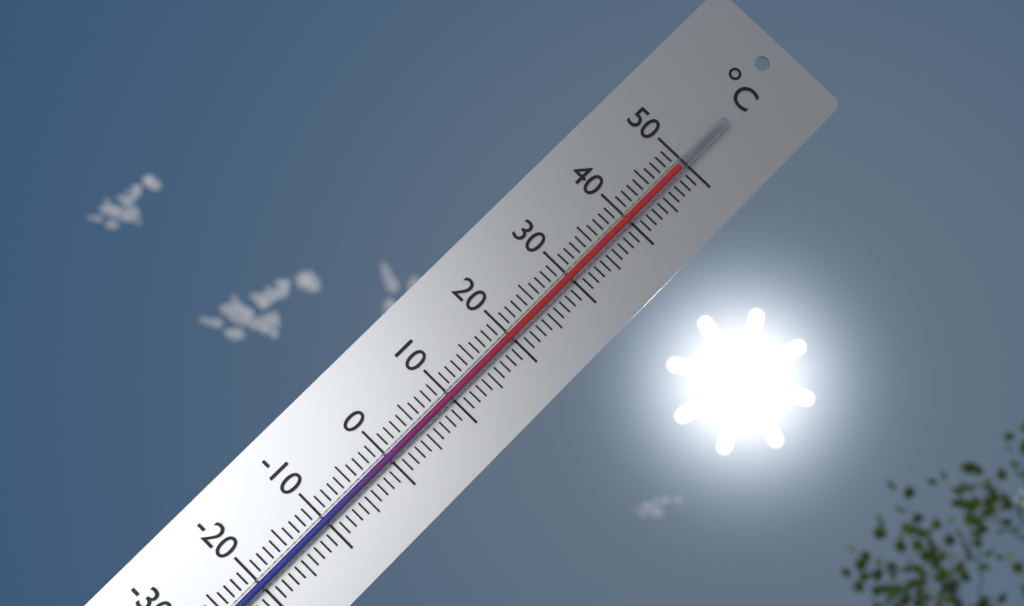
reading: 49 °C
